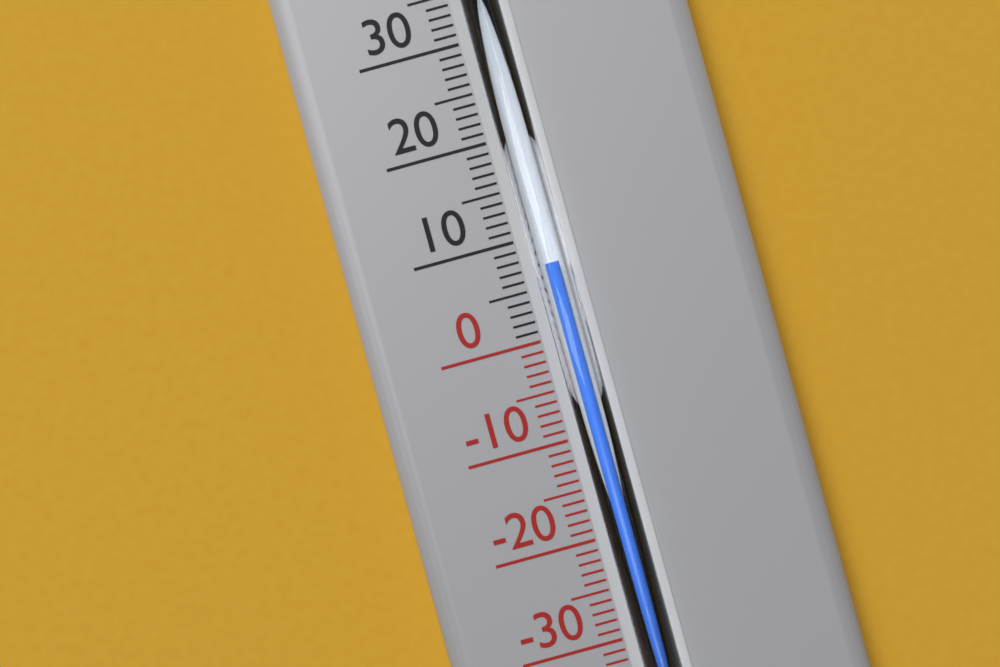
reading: 7 °C
